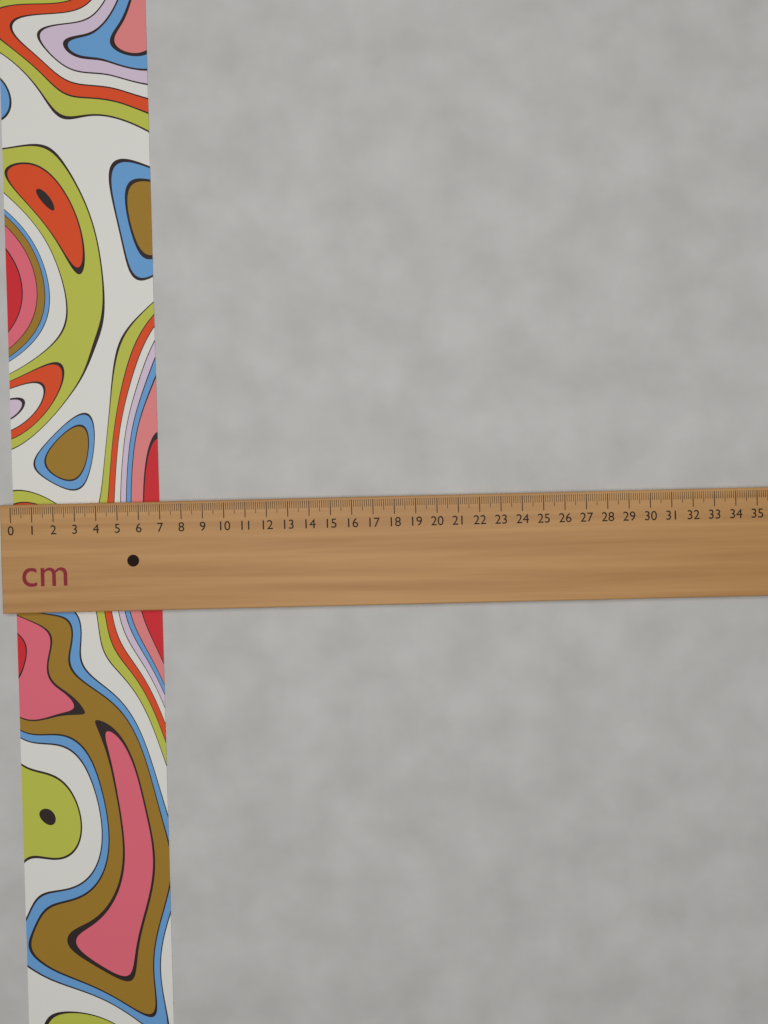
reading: 6.9 cm
